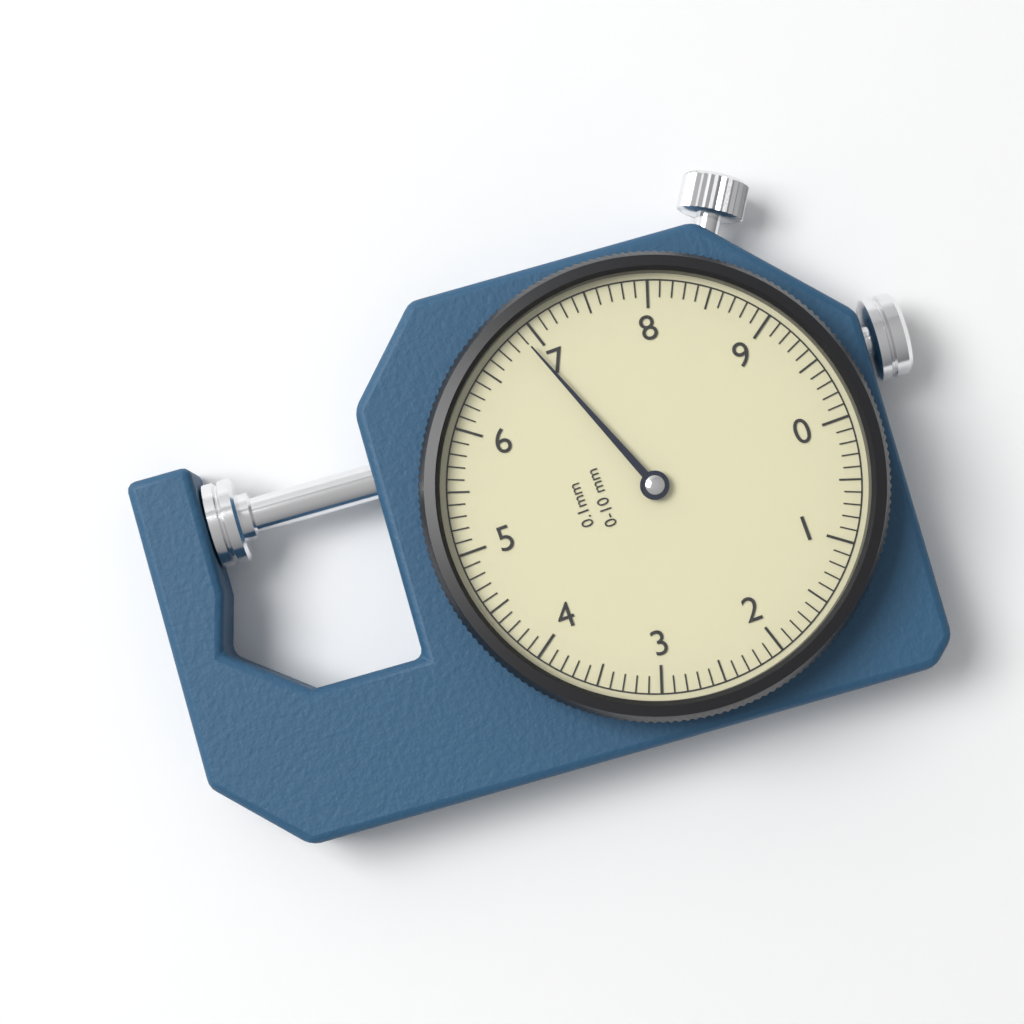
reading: 6.9 mm
